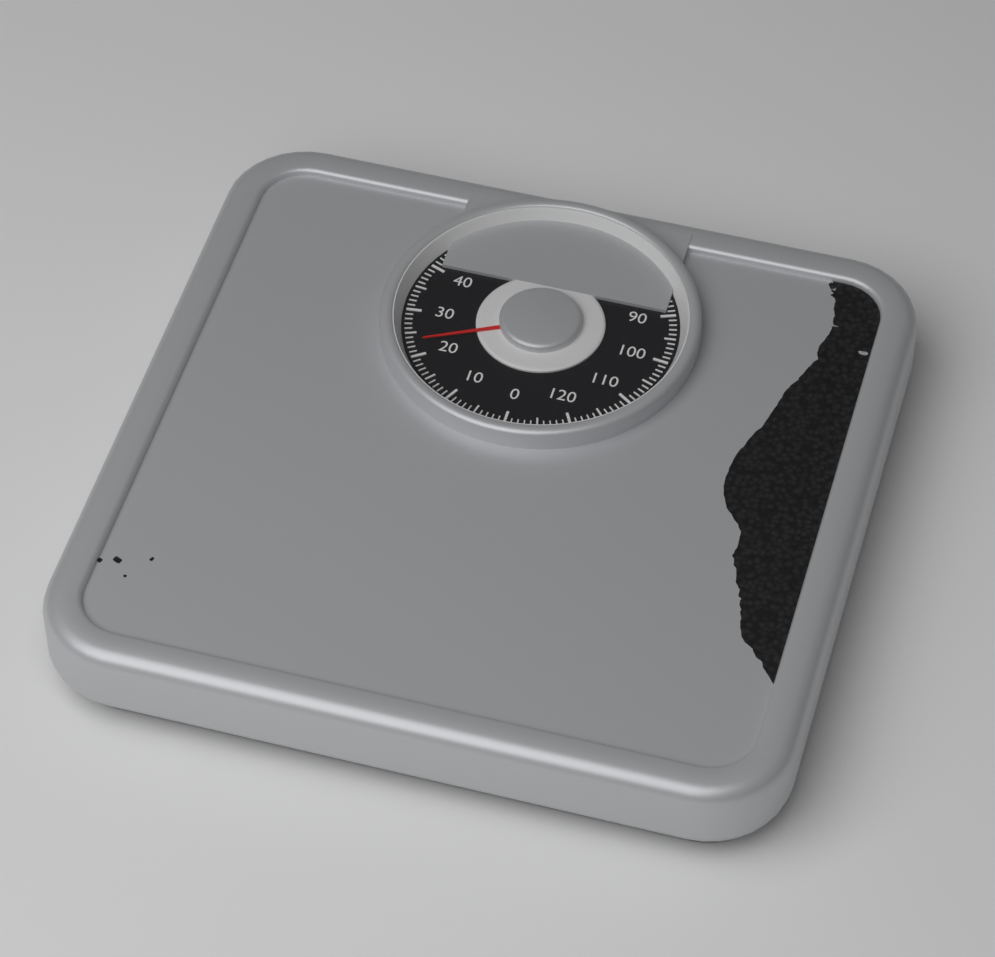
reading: 23 kg
